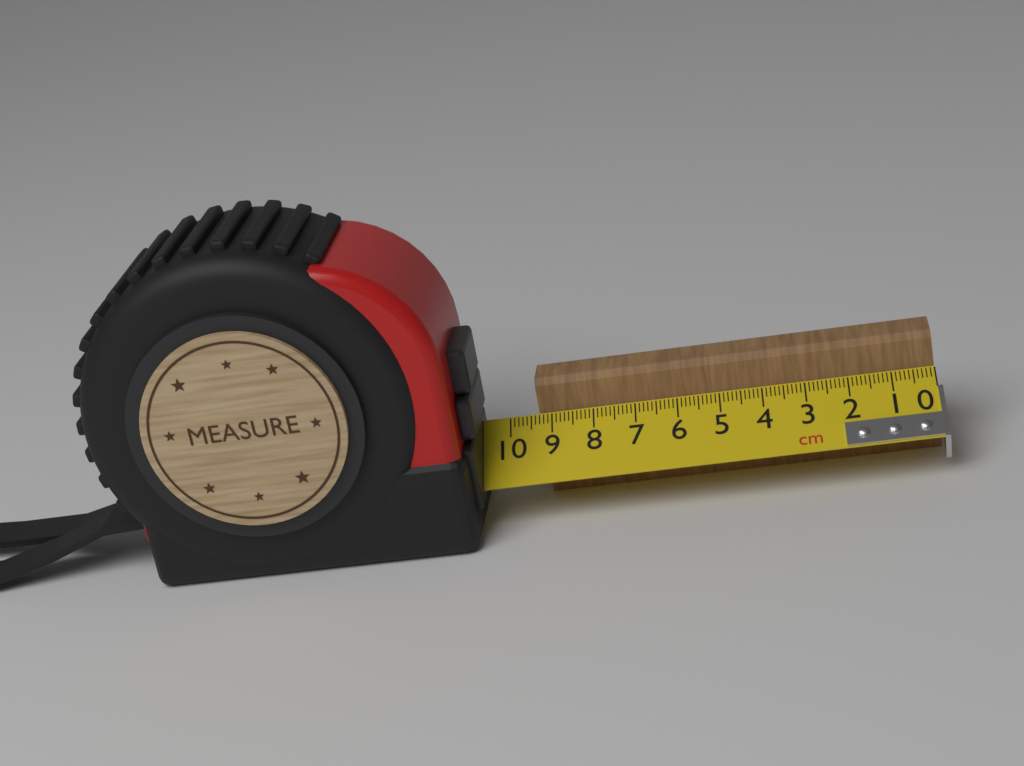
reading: 9.3 cm
